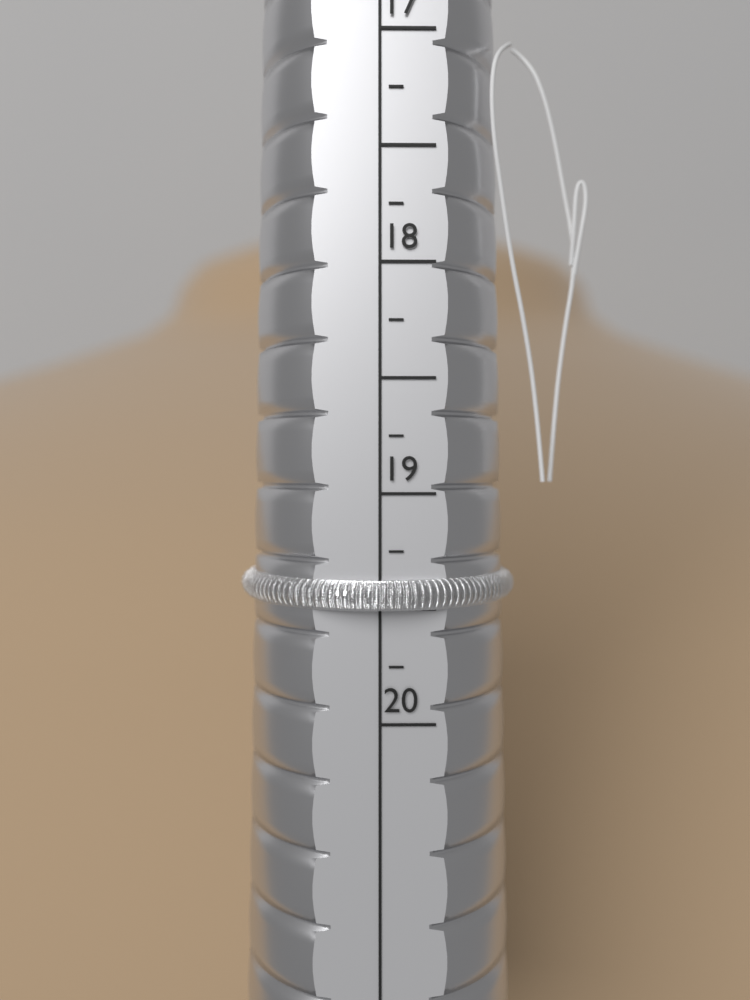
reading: 19.50 (no unit)
